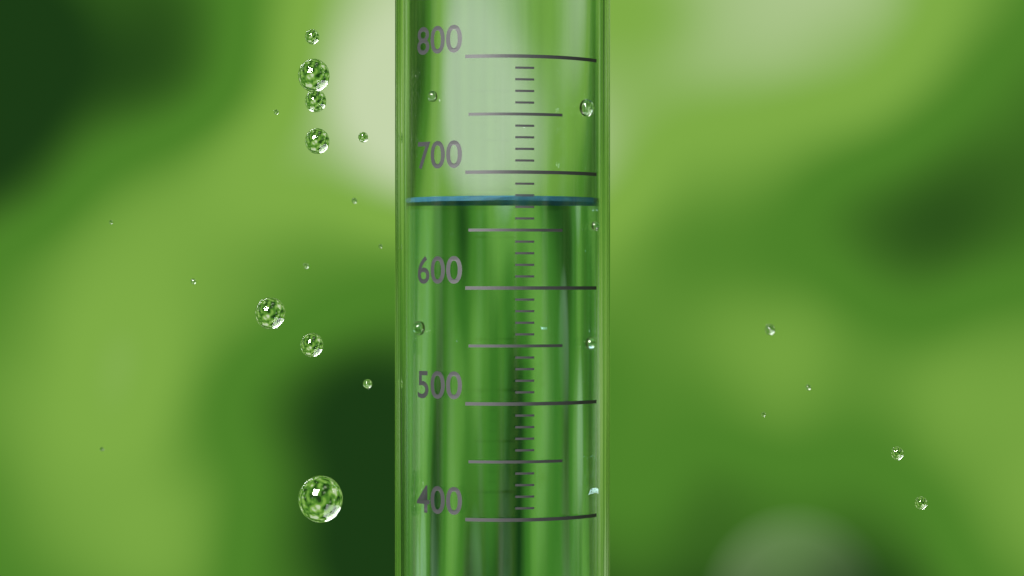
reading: 680 (no unit)
